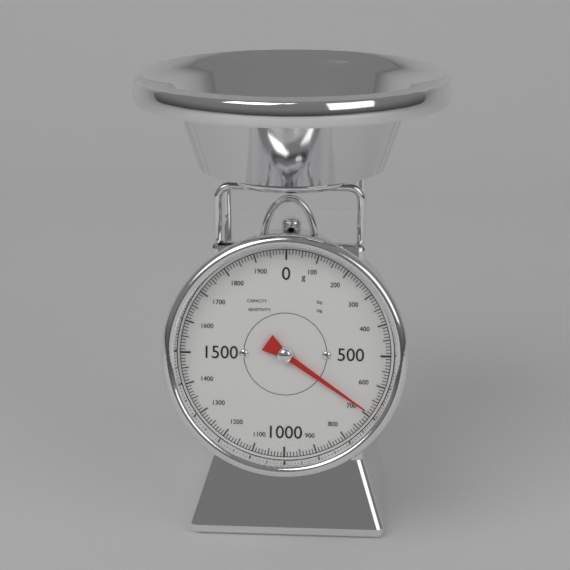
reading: 690 g
